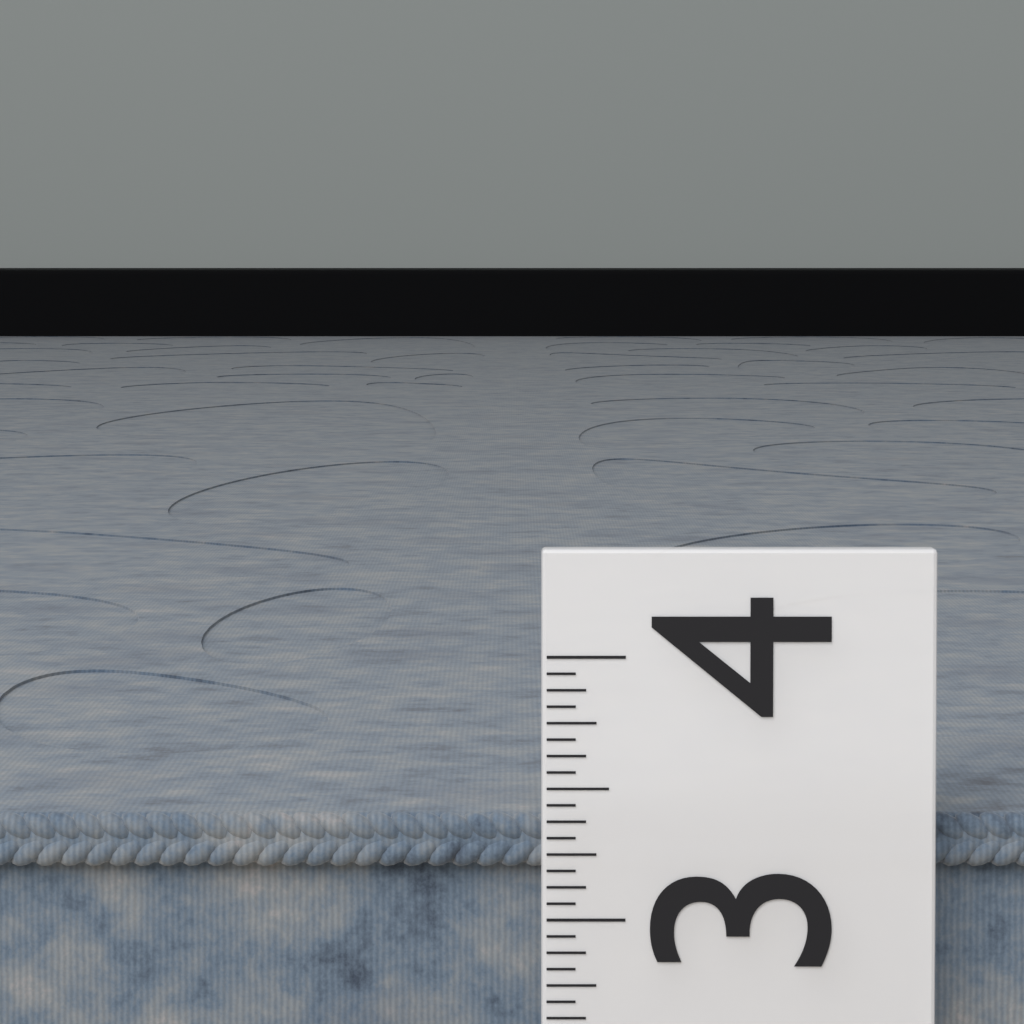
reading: 3.3750 (no unit)
